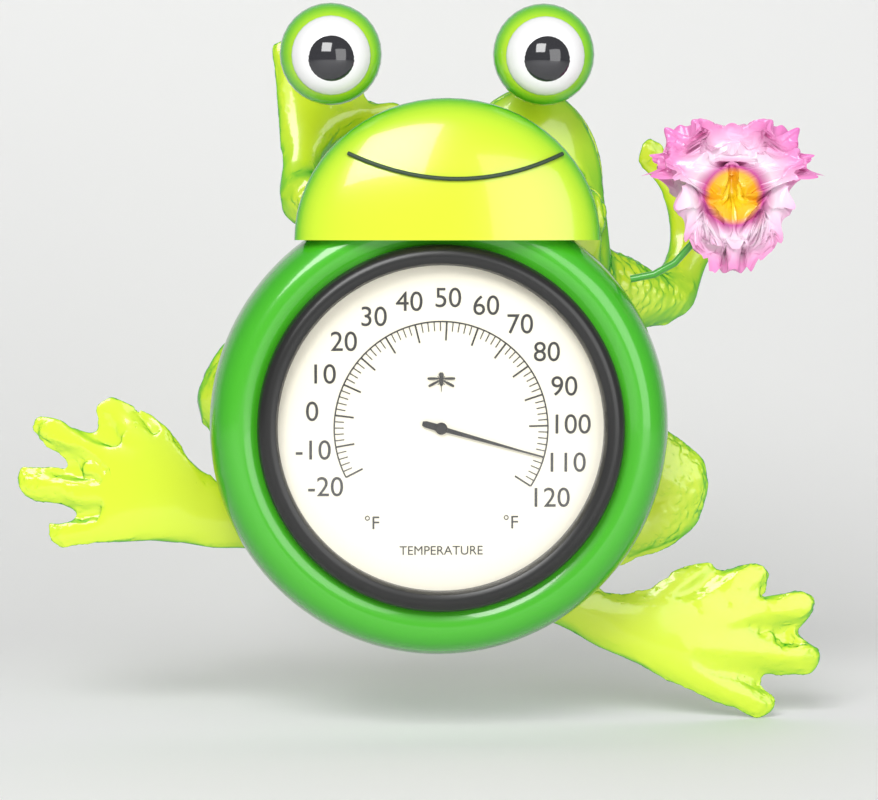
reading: 110 °F
